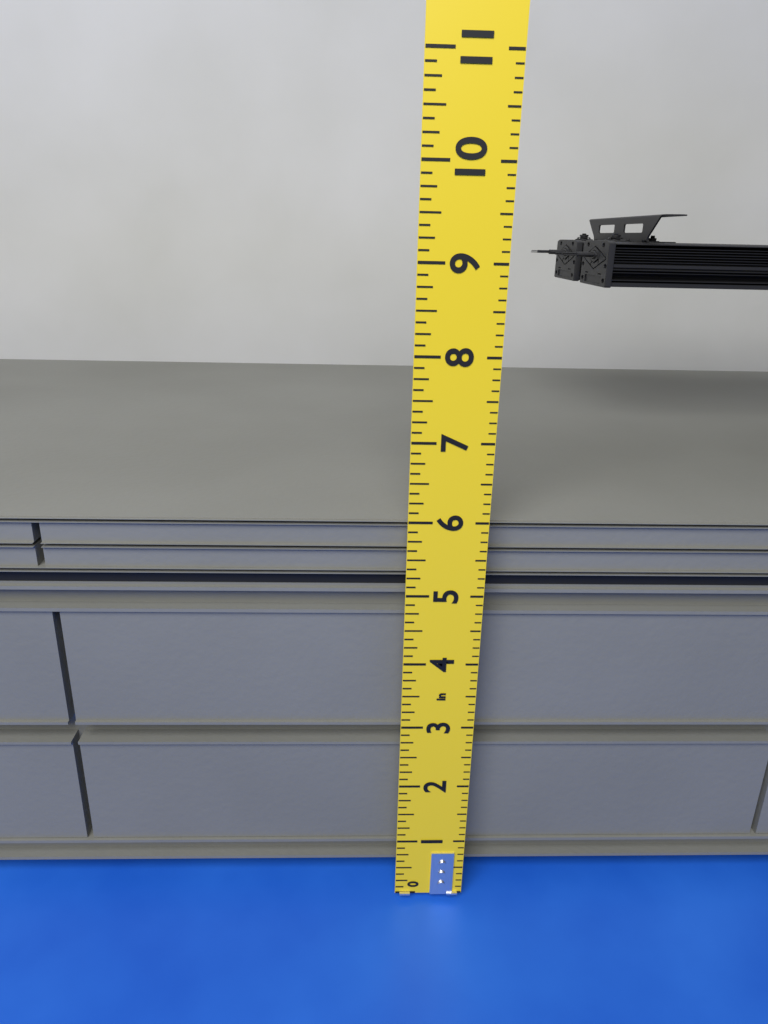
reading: 5.875 in
